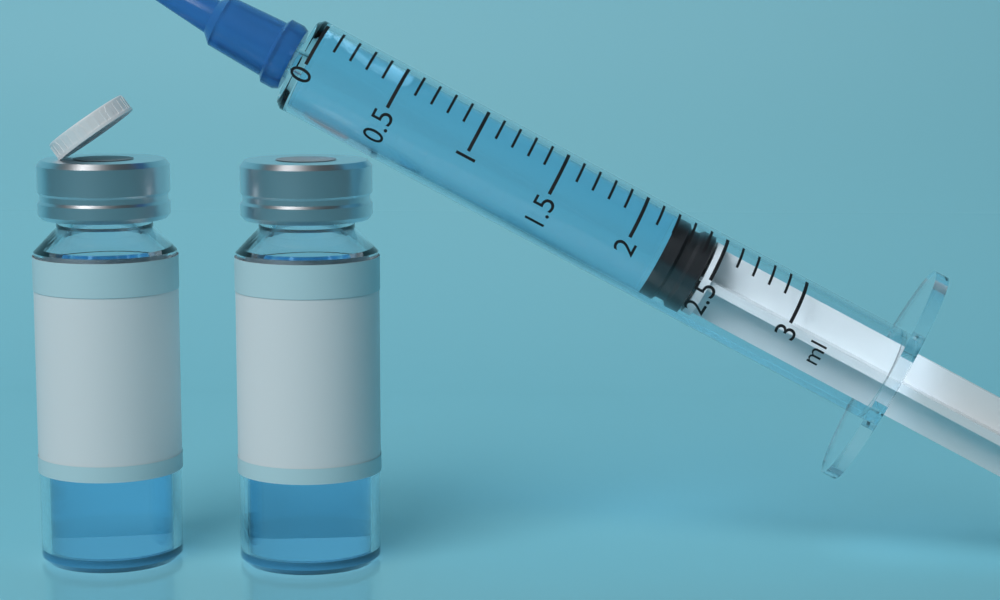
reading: 2.2 ml
